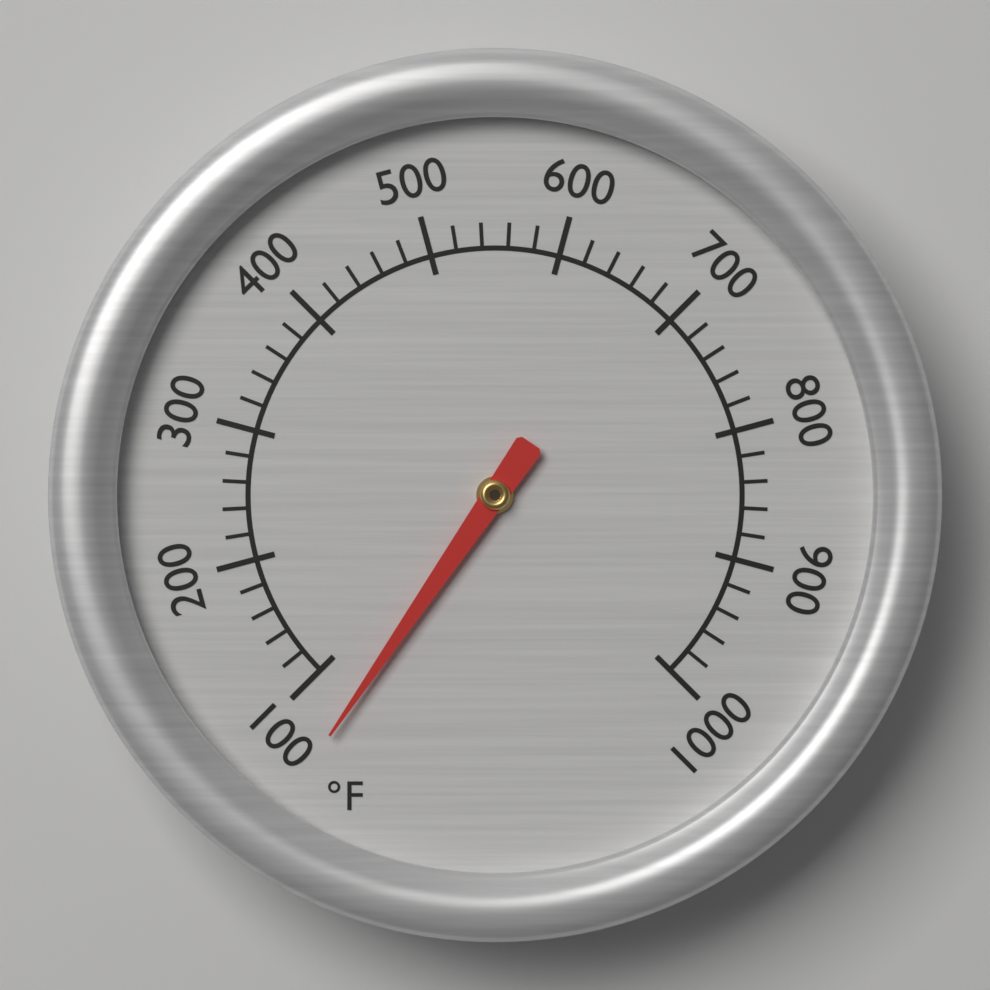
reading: 65 °F
